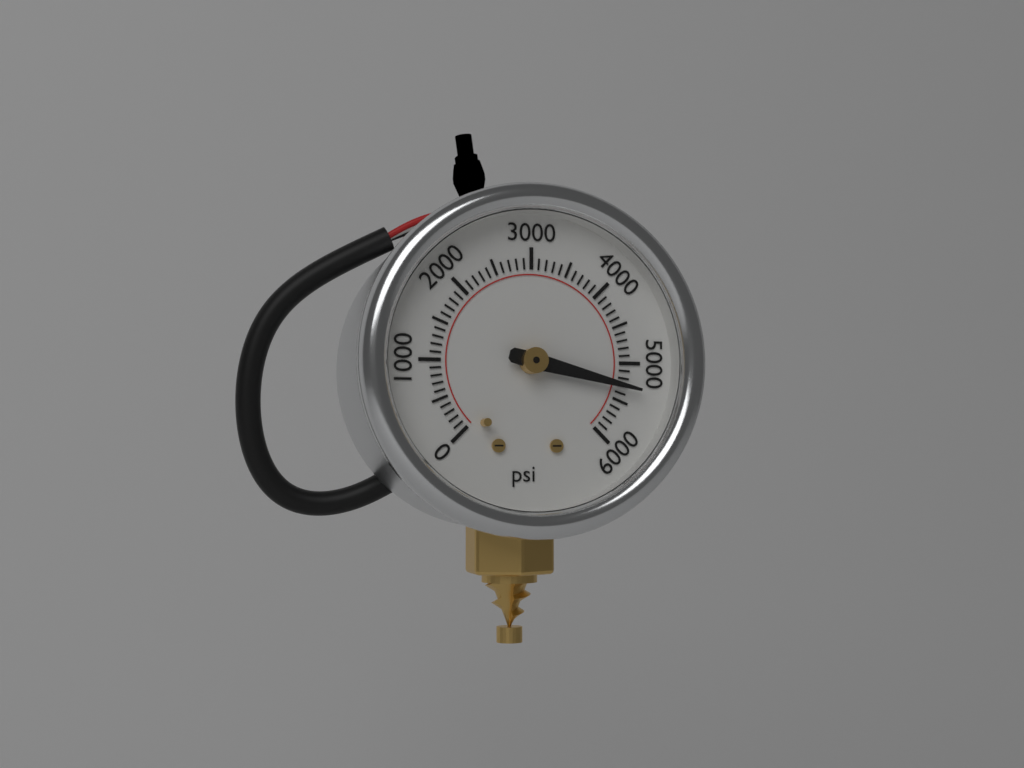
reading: 5300 psi
